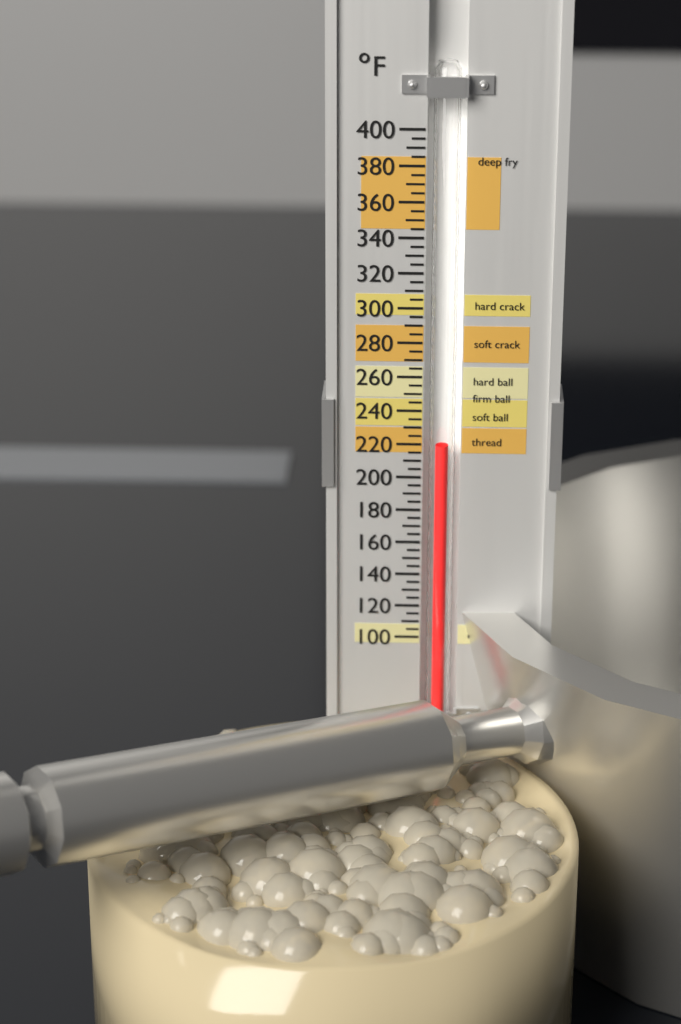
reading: 220 °F
